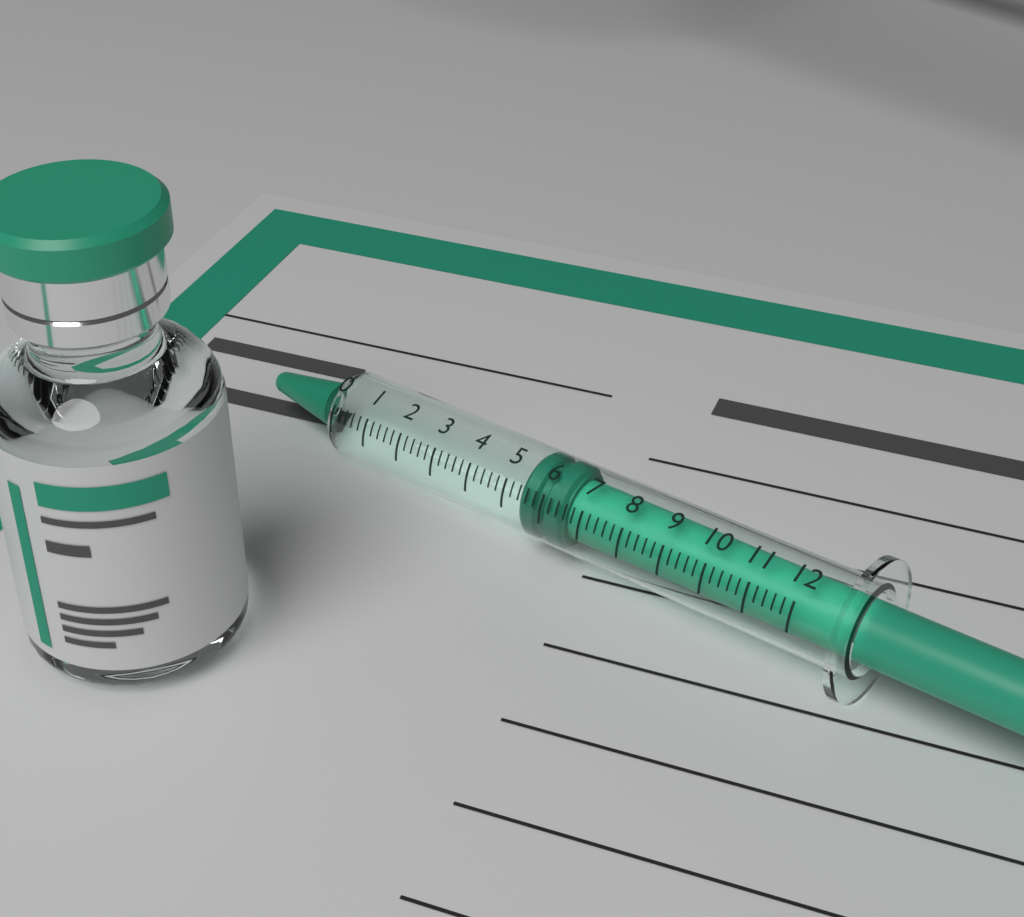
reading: 5.4 (no unit)
